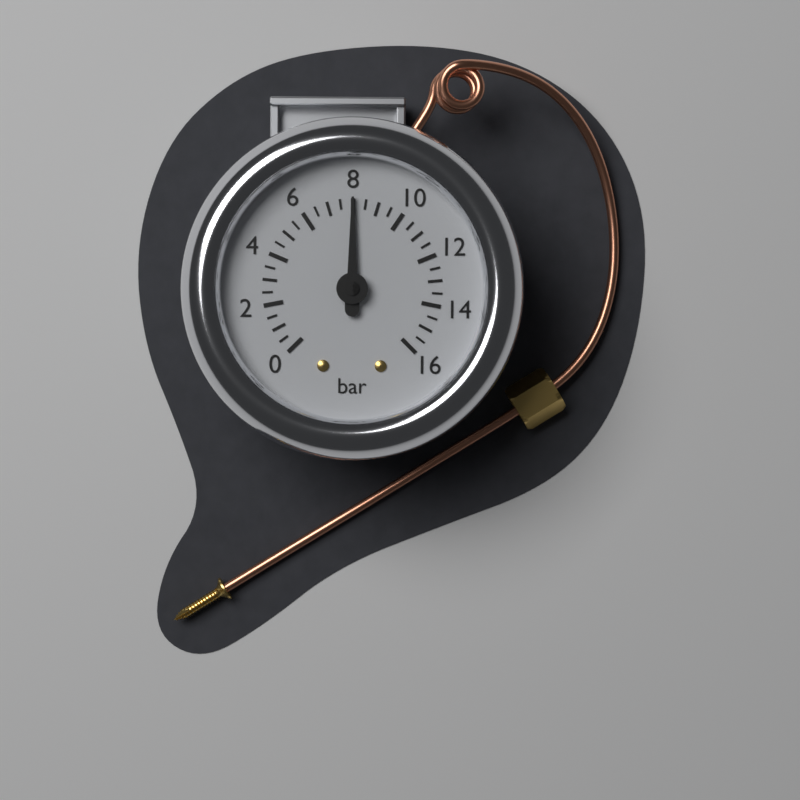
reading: 8.0 bar
